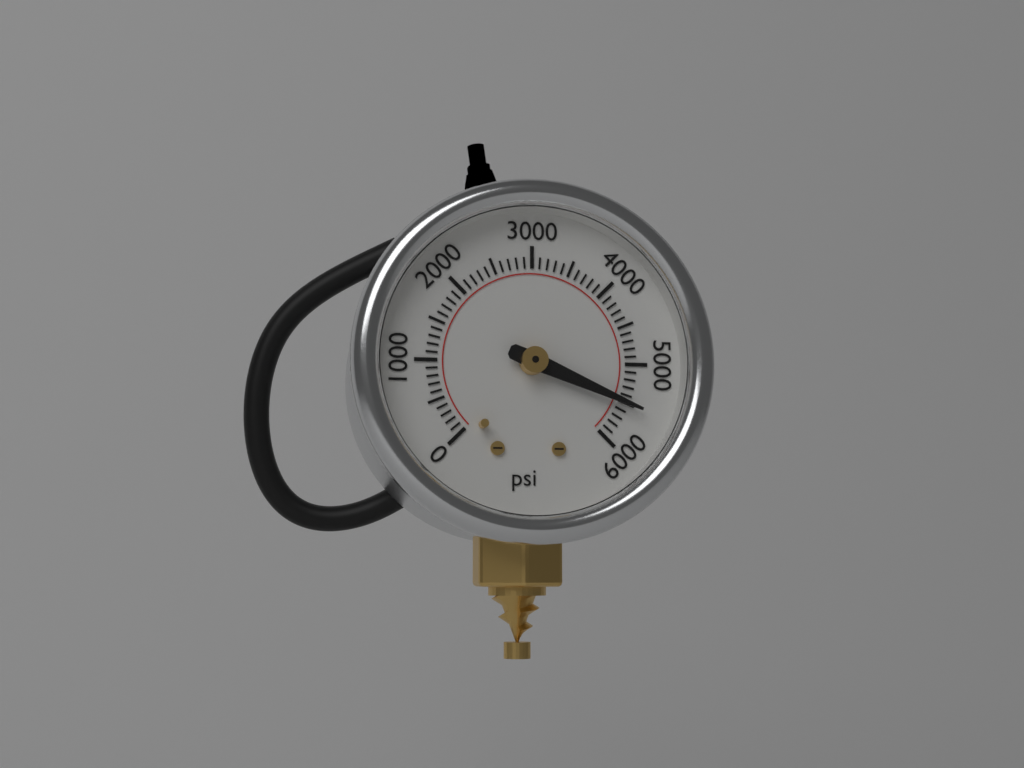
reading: 5500 psi
